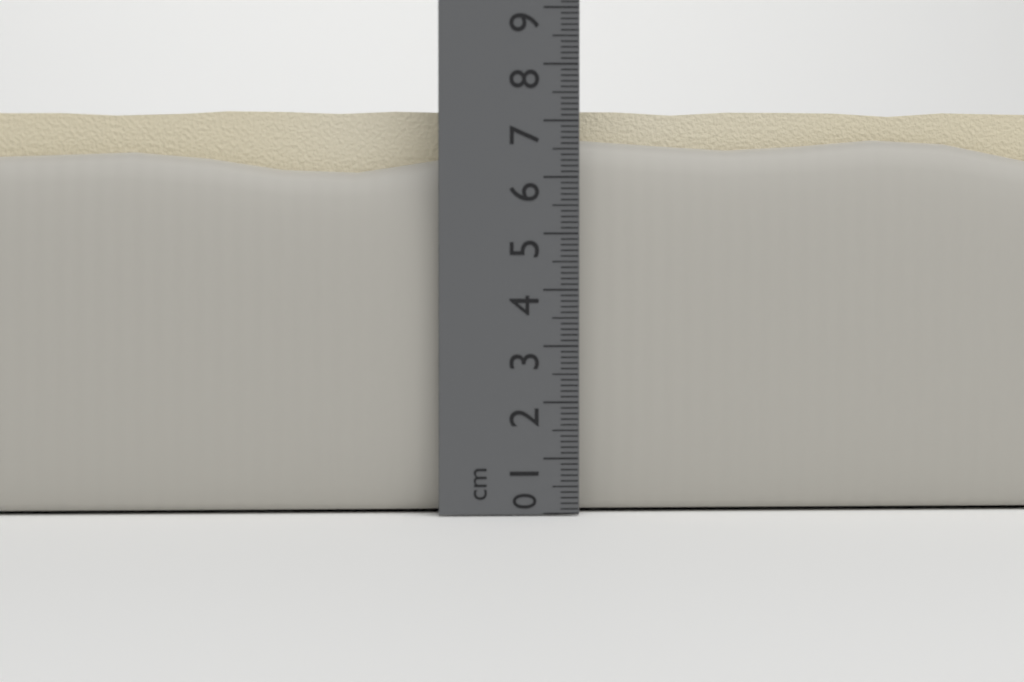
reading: 7.5 cm
